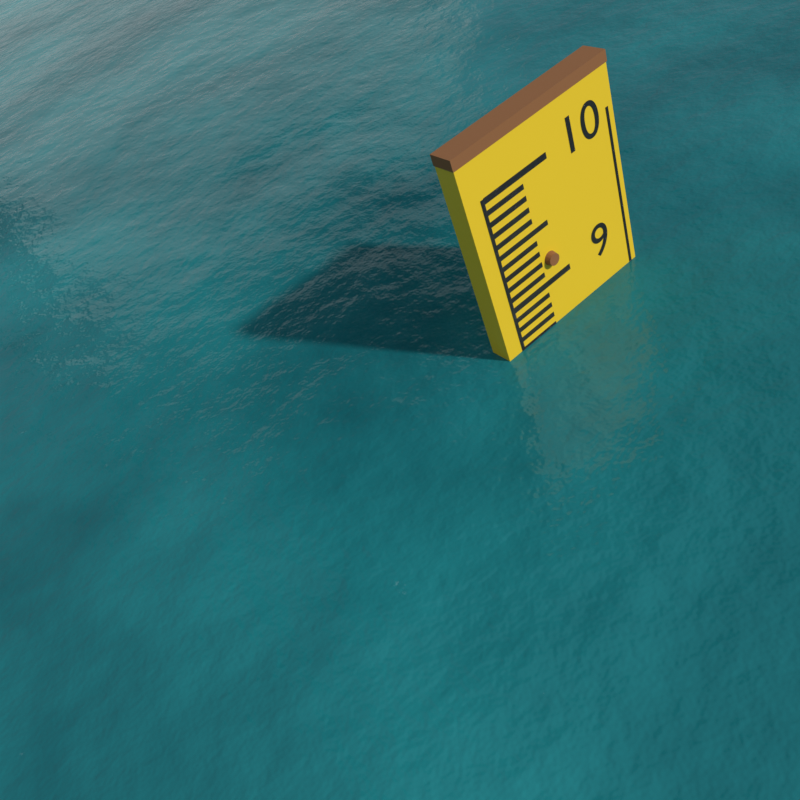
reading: 8.6 (no unit)
